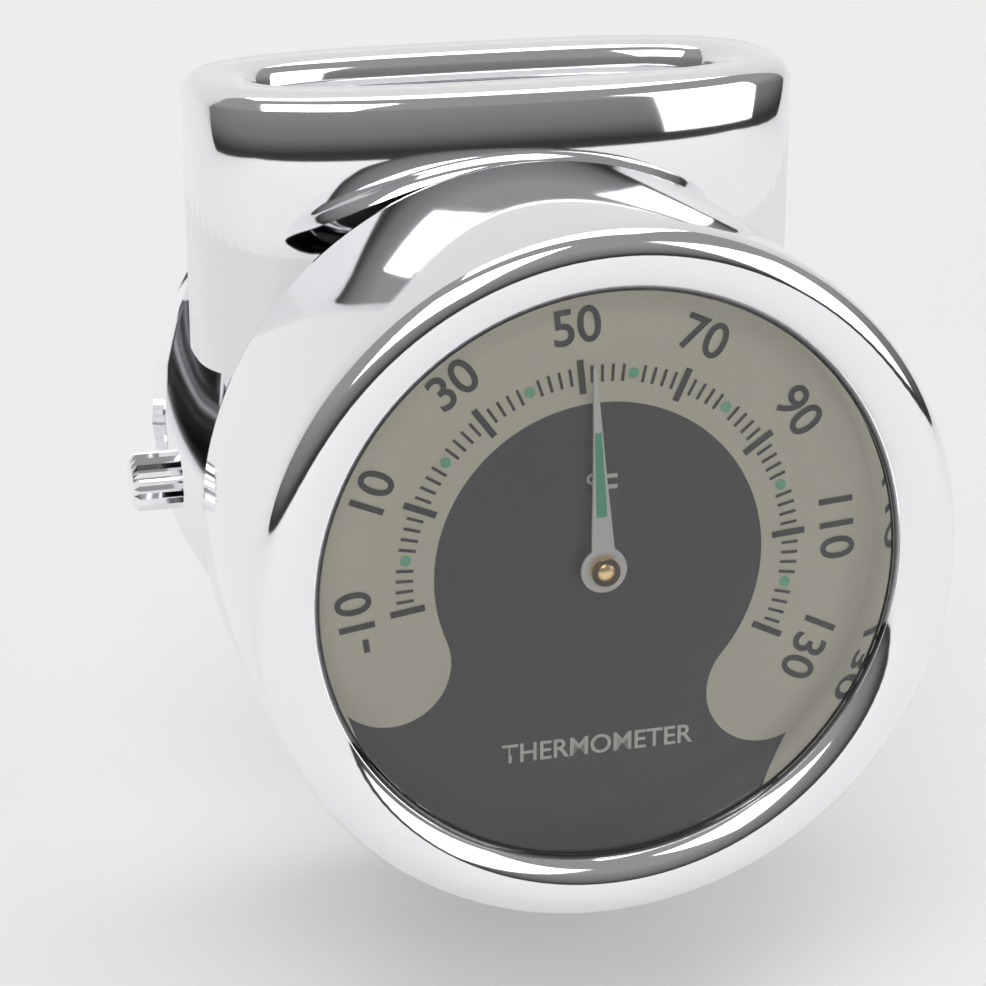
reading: 52 °F
